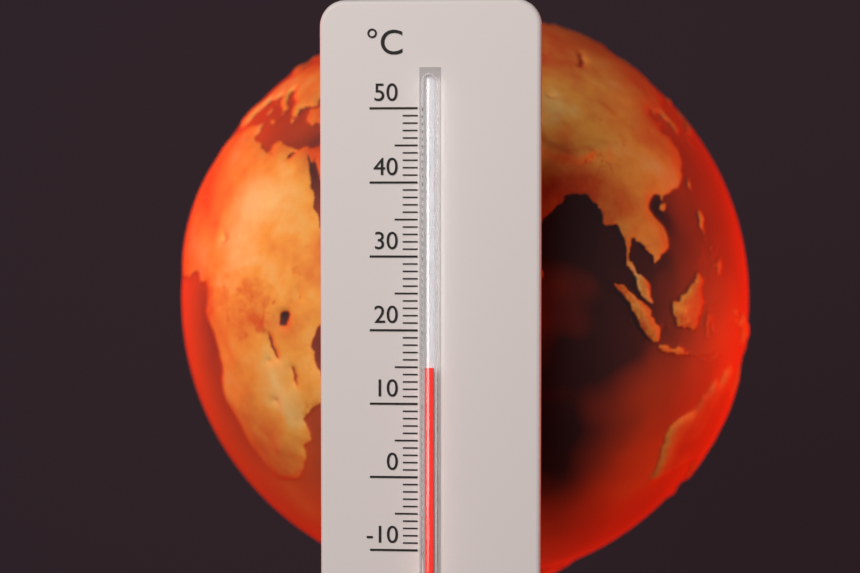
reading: 15 °C
